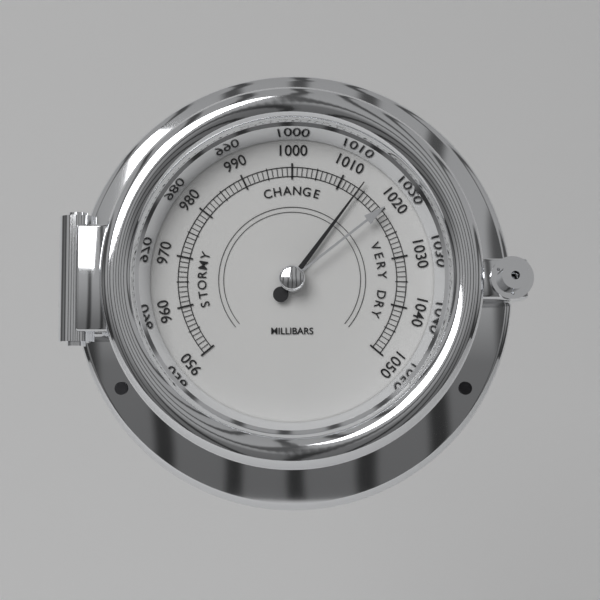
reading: 1014 mbar
